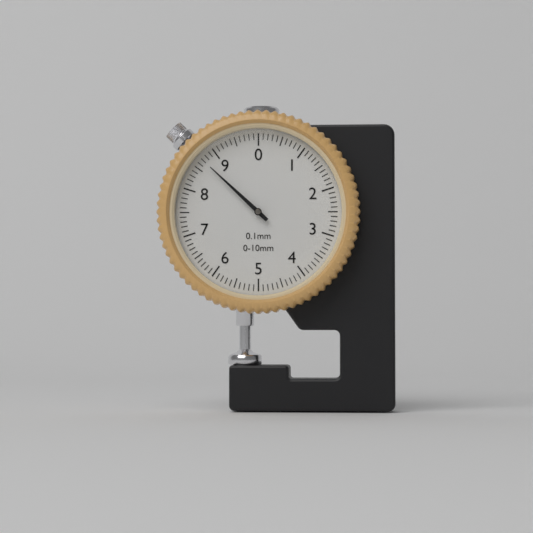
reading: 8.7 mm
